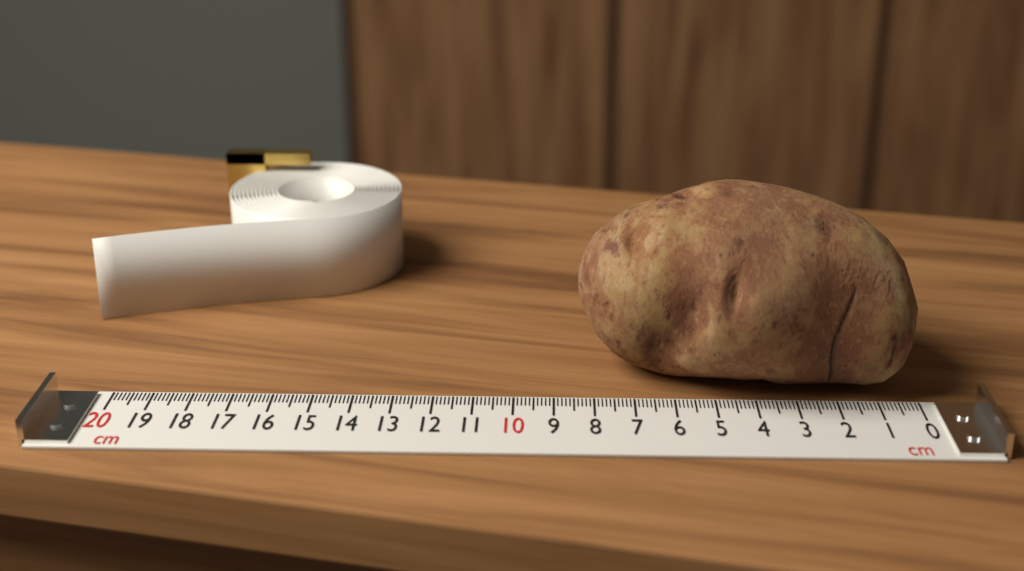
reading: 8.4 cm
